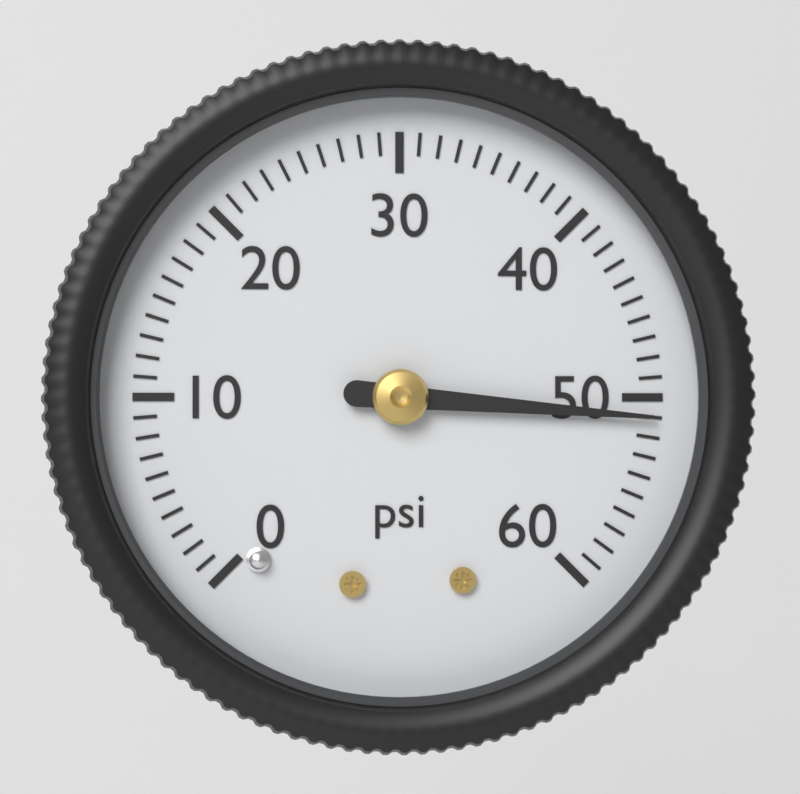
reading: 51 psi
